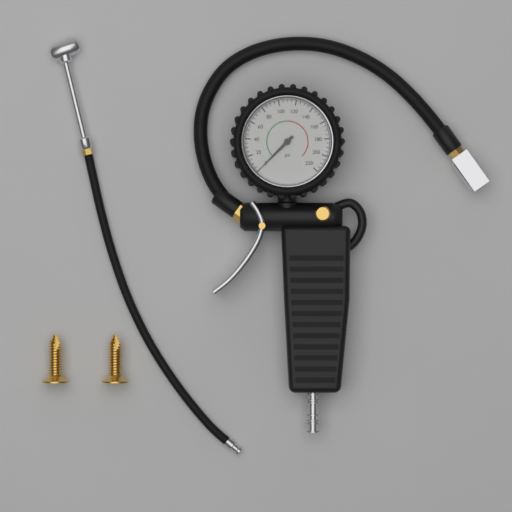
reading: 0 psi
